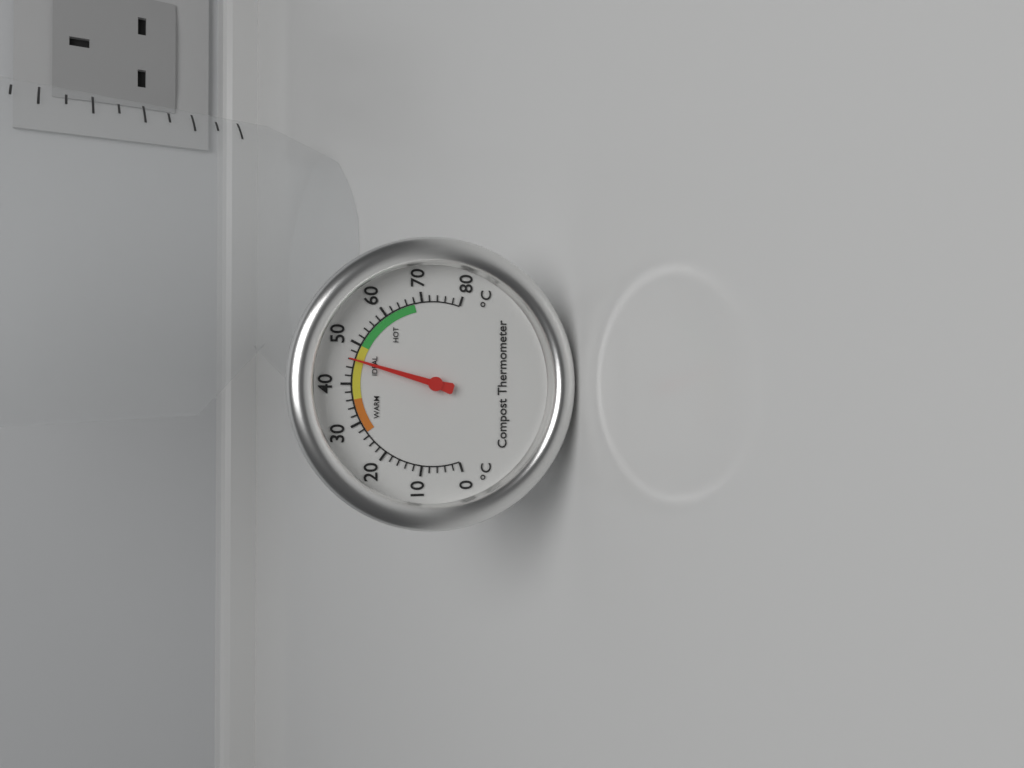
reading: 46 °C
